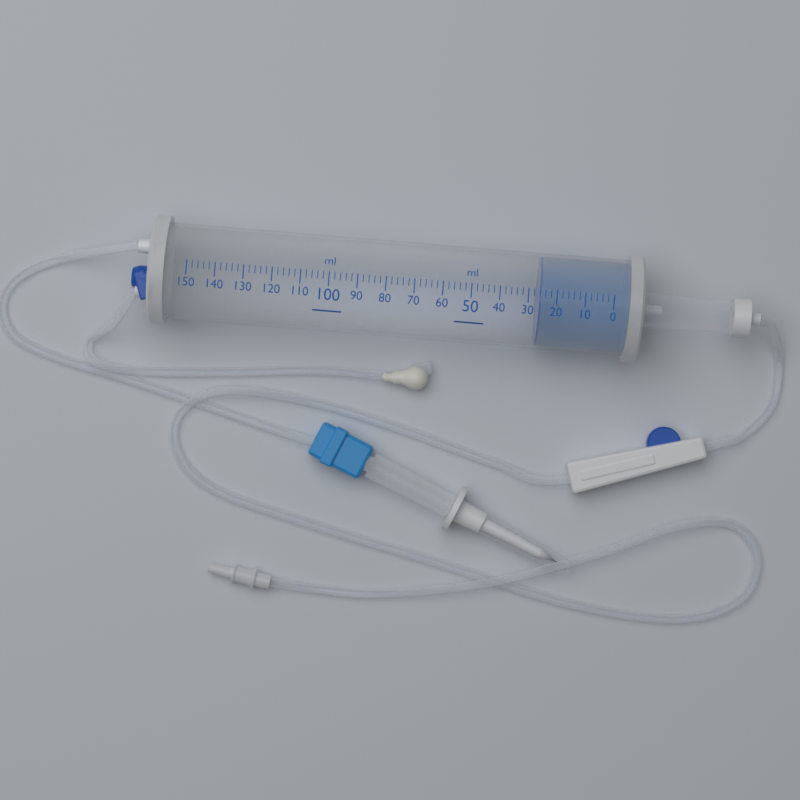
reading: 26 ml
